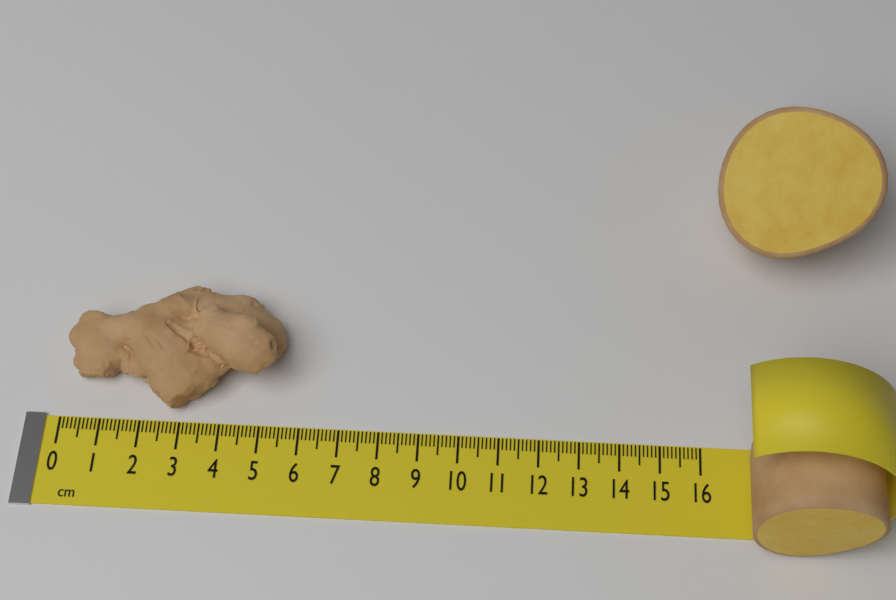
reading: 5.5 cm
